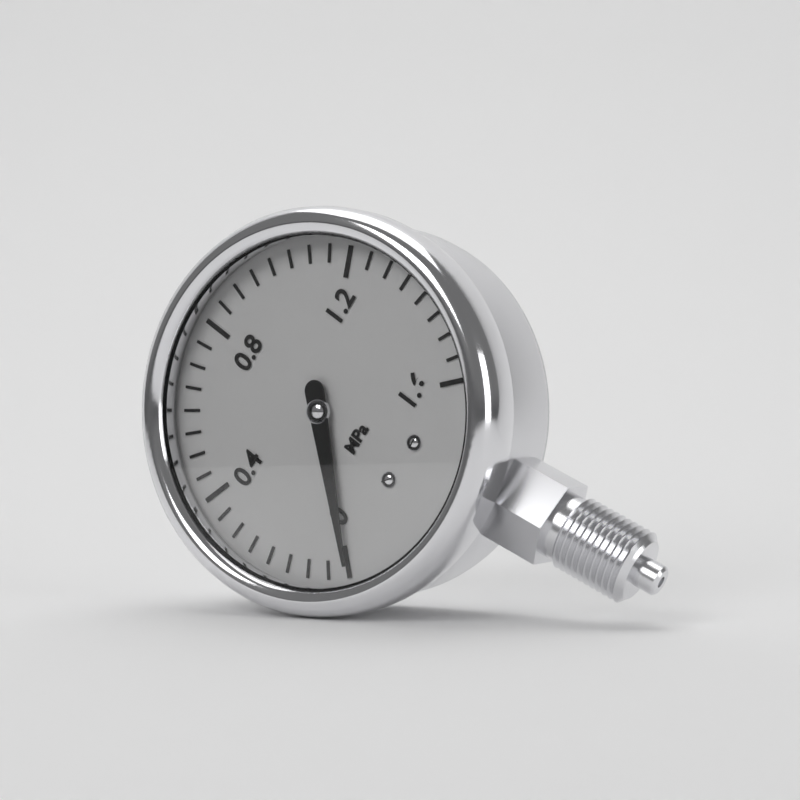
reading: 0.00 MPa
